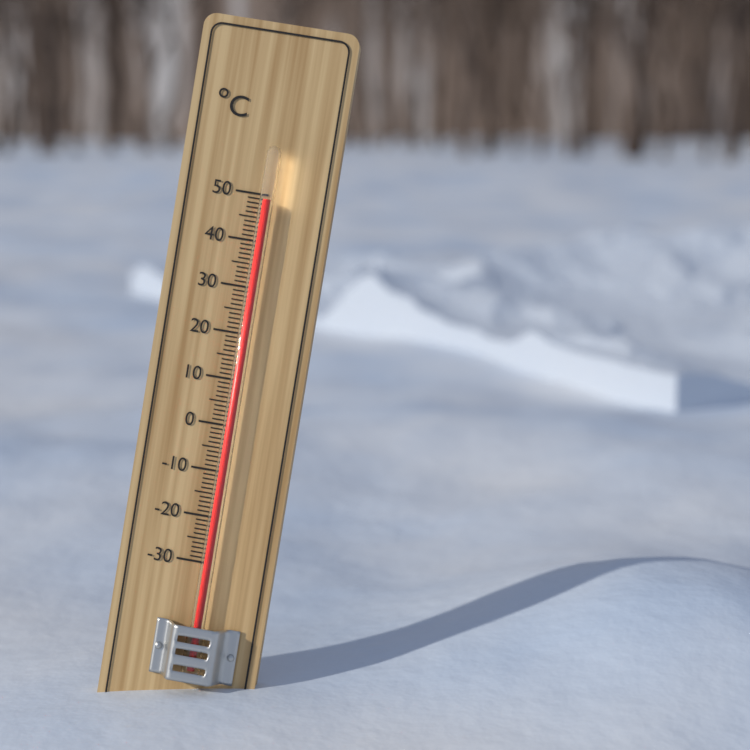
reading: 49 °C
